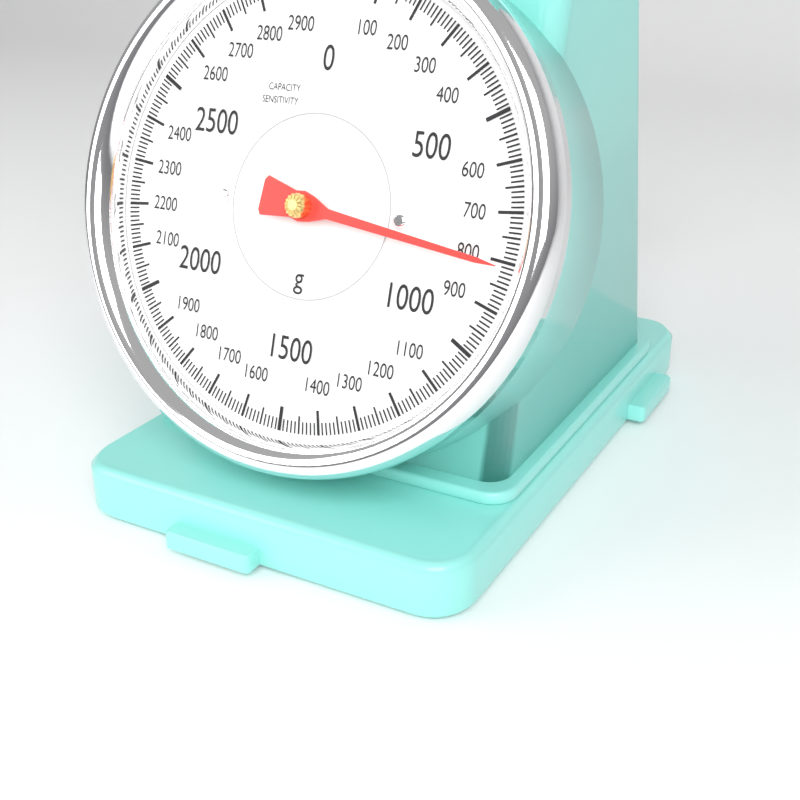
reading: 810 g
